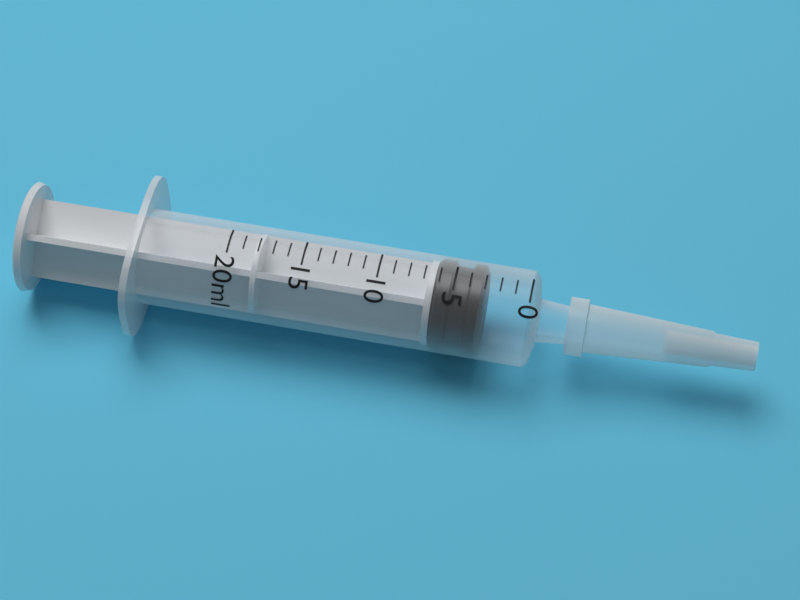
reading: 3 ml
